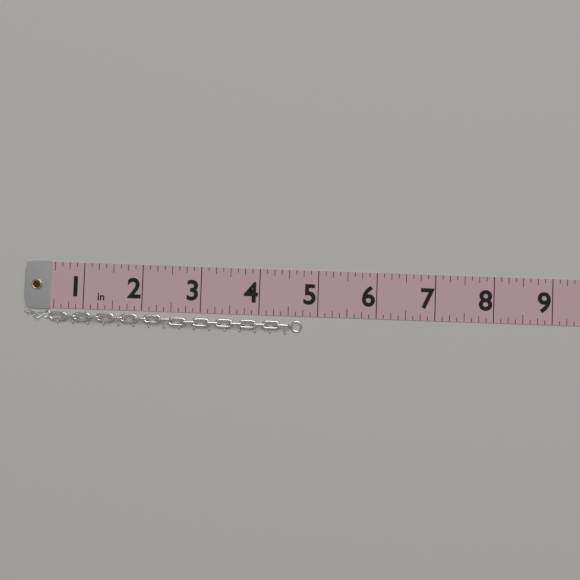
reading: 4.750 in
